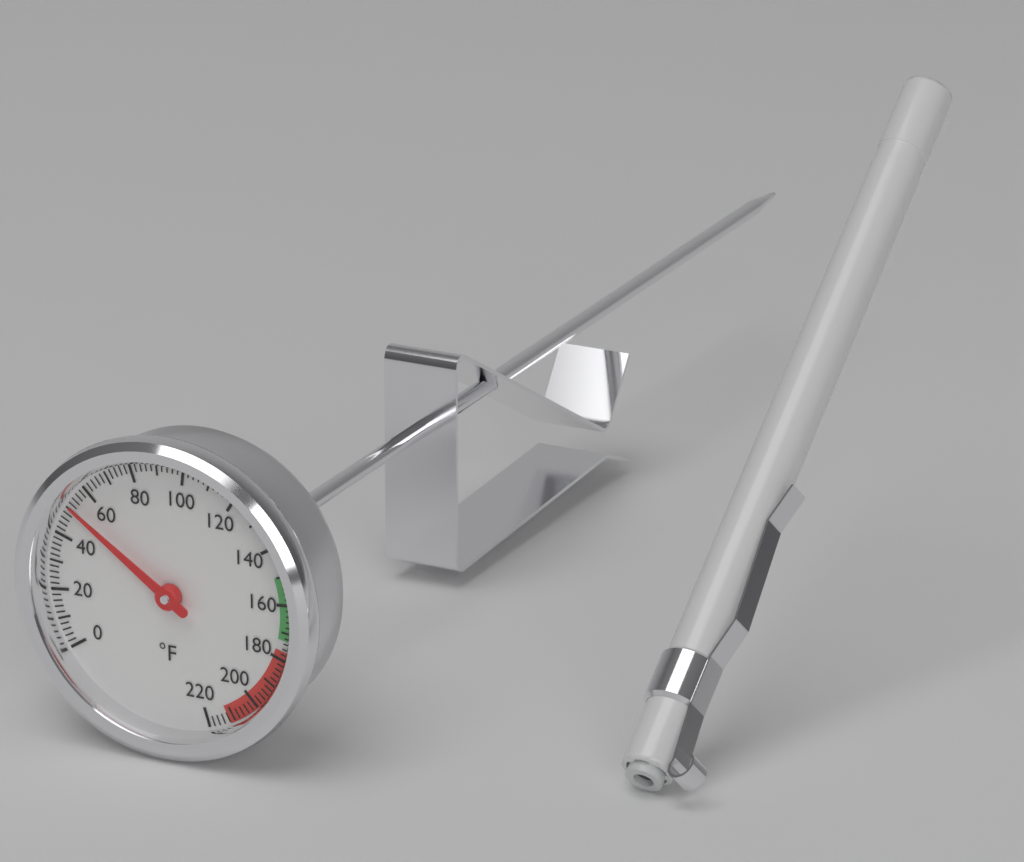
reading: 52 °F
